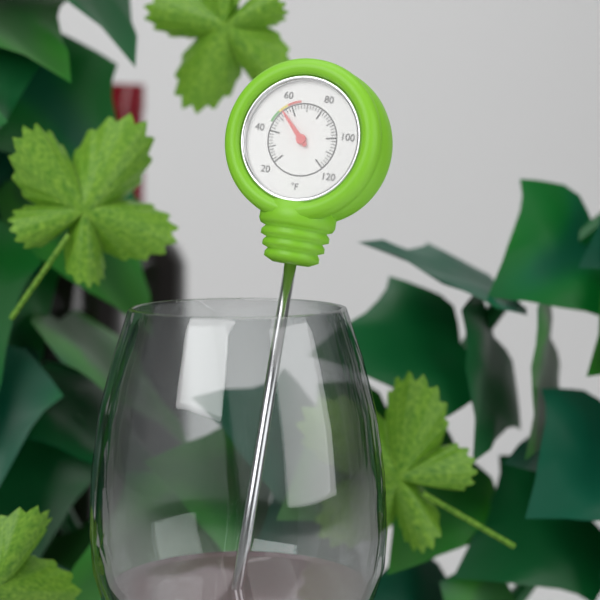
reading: 54 °F
